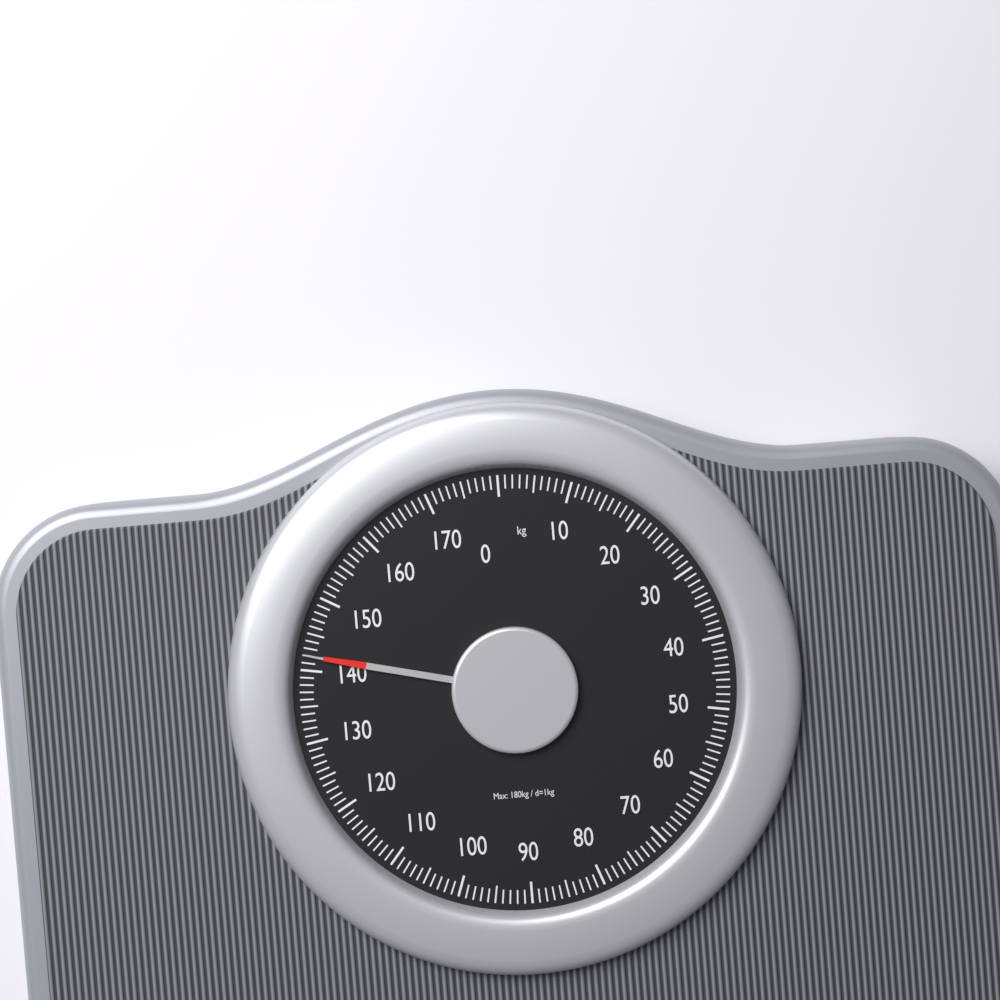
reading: 142 kg
